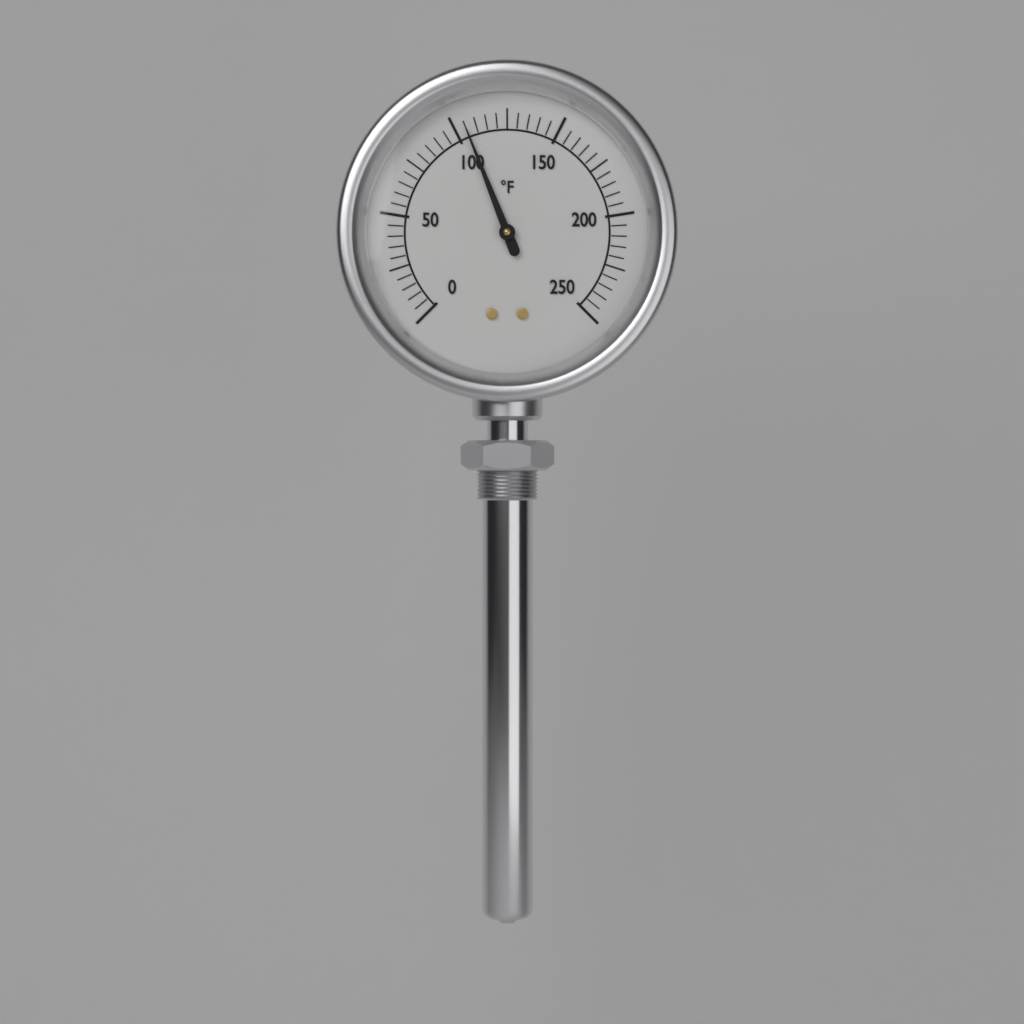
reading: 105 °F
